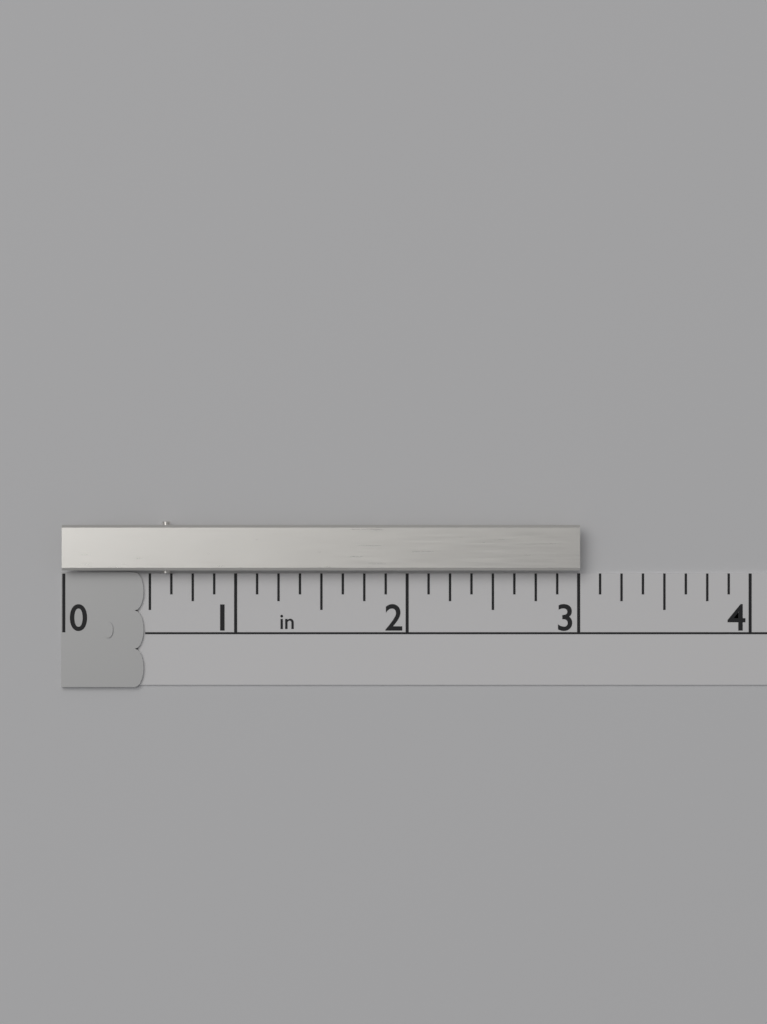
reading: 3.000 in
